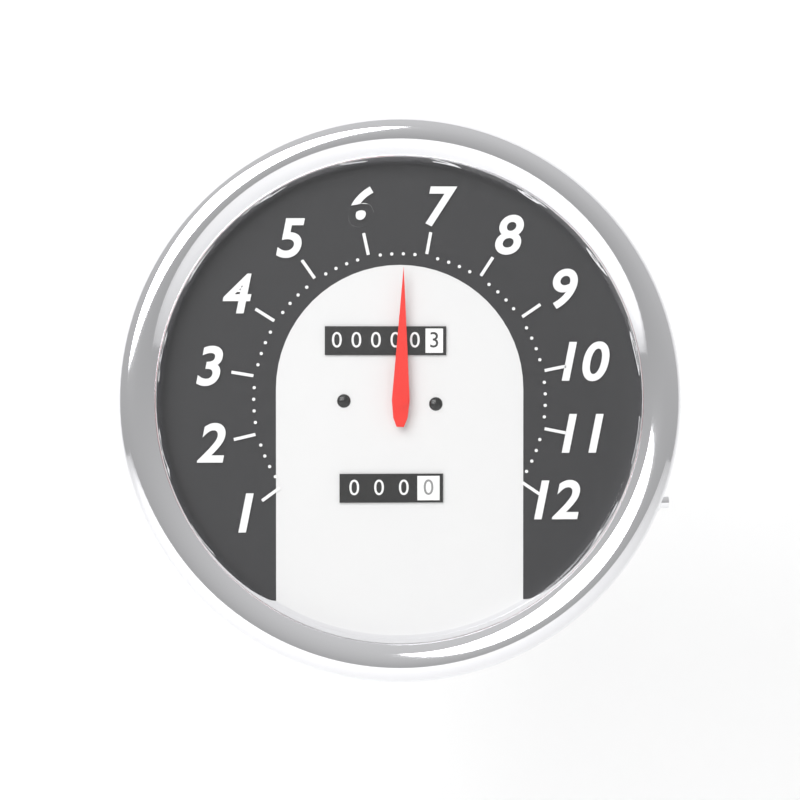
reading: 6.6 (no unit)
